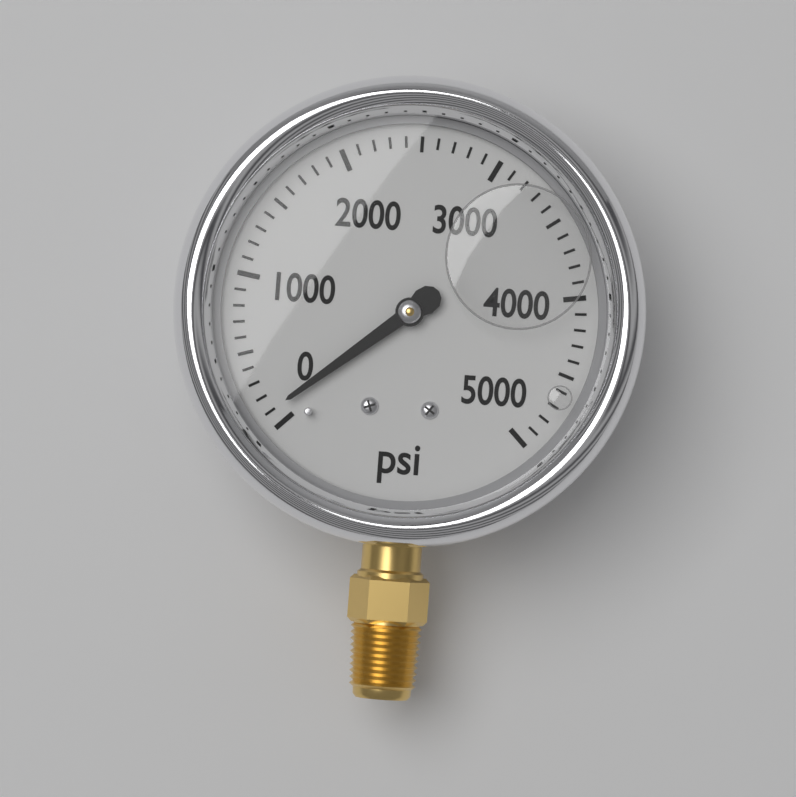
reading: 100 psi
